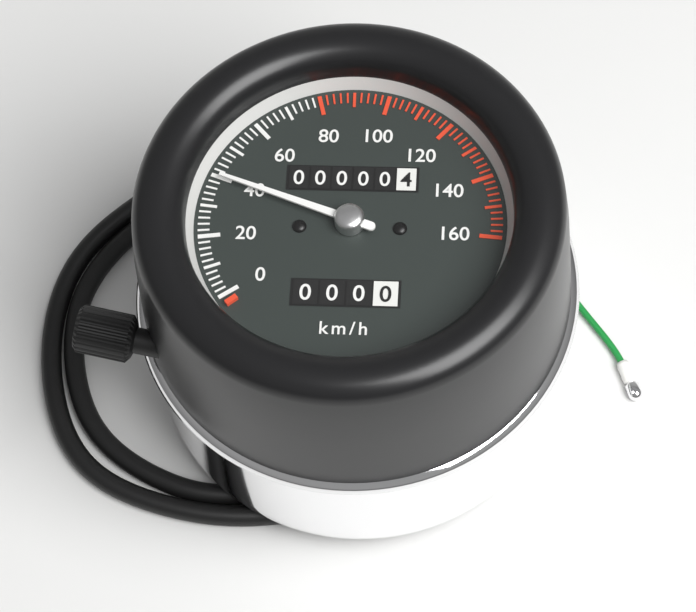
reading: 40 km/h
